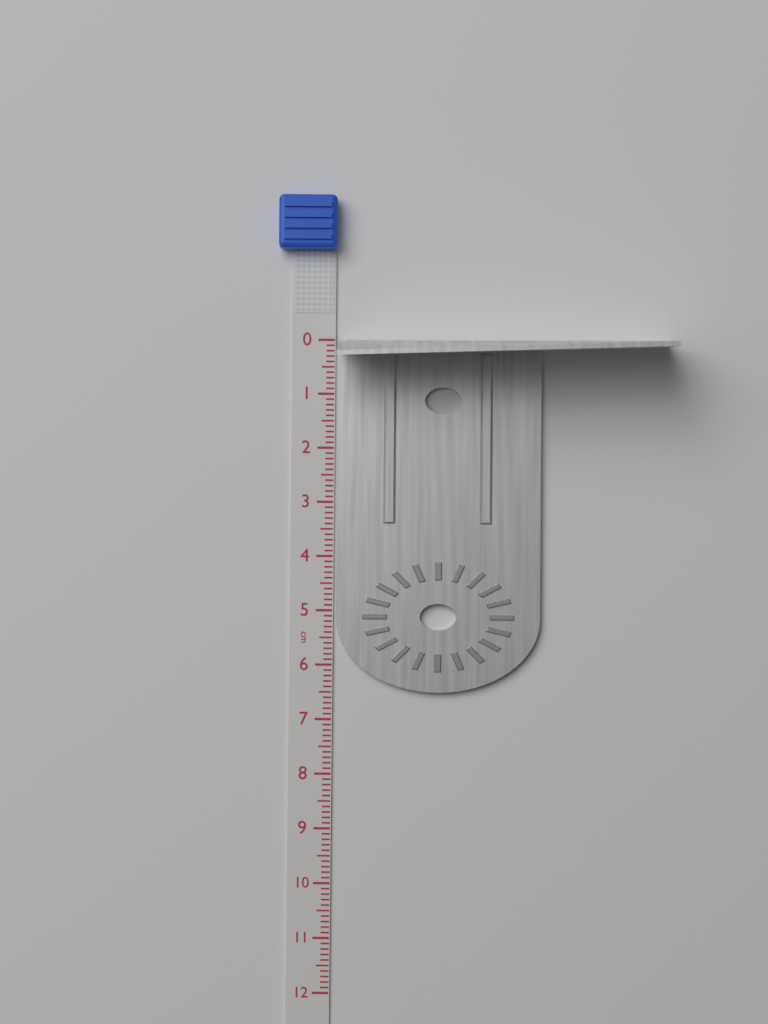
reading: 6.5 cm
